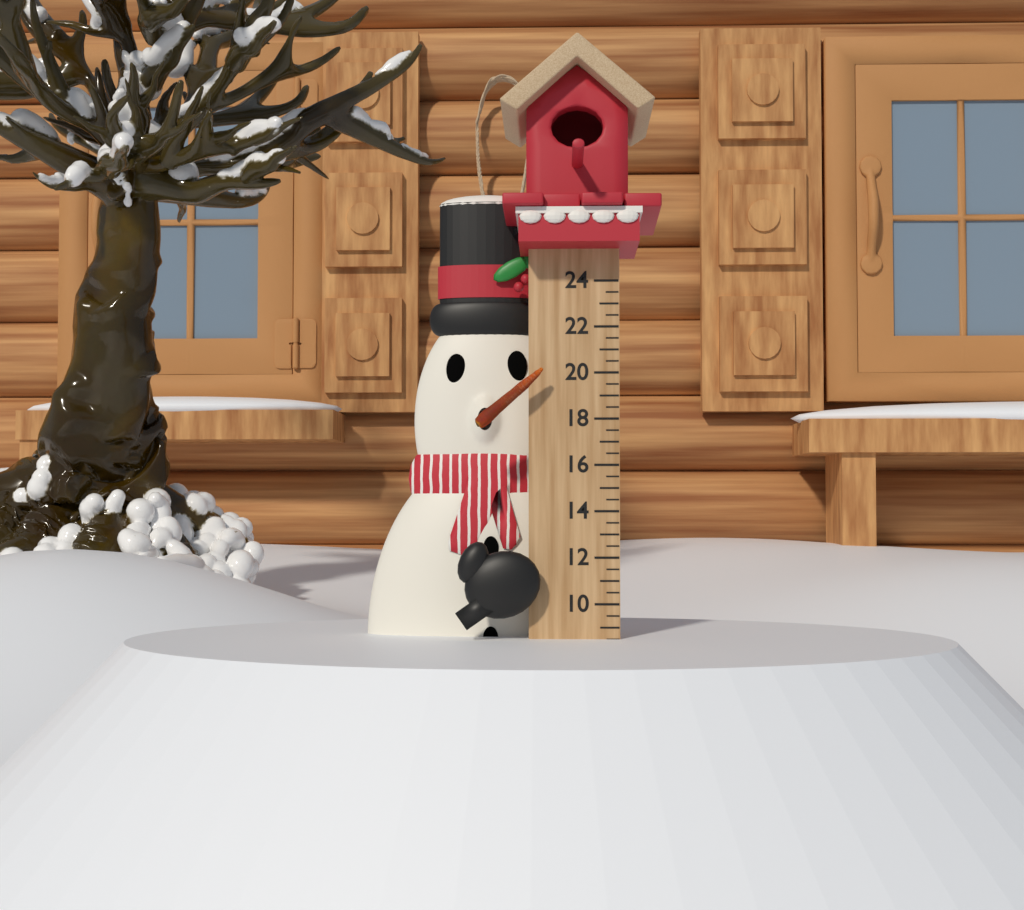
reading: 8.5 (no unit)
